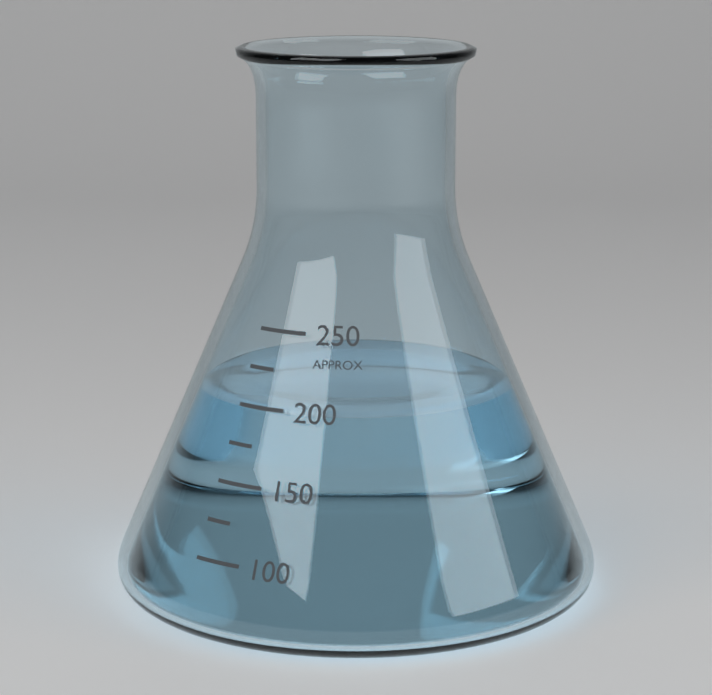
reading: 200 (no unit)
